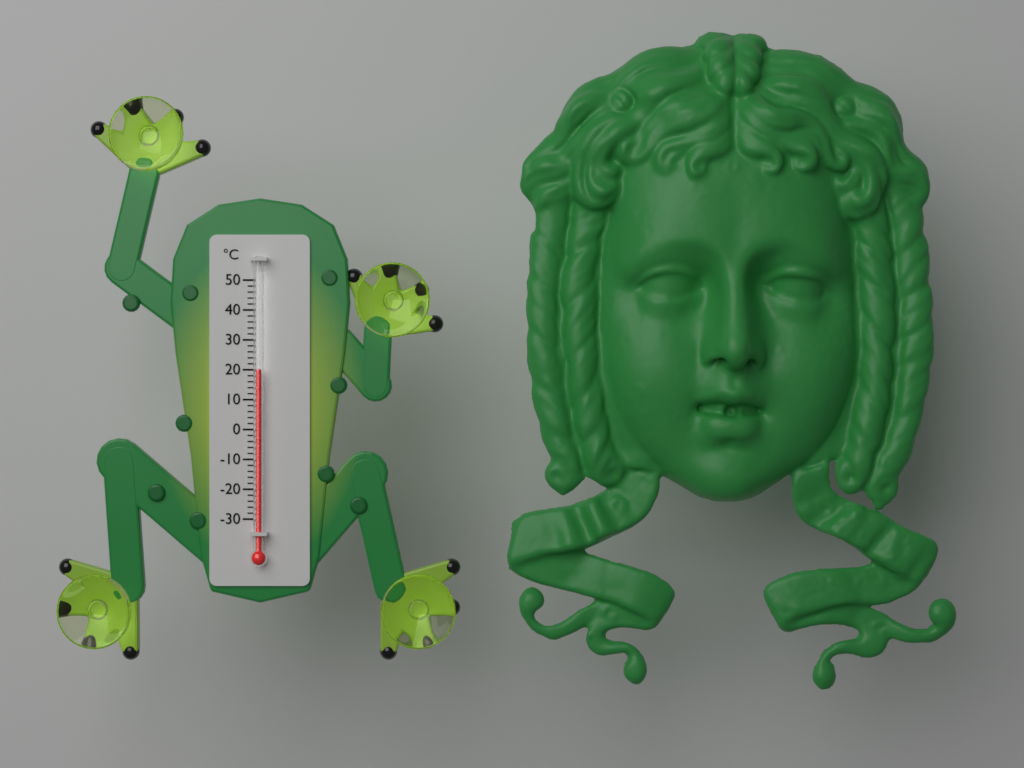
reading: 20 °C
